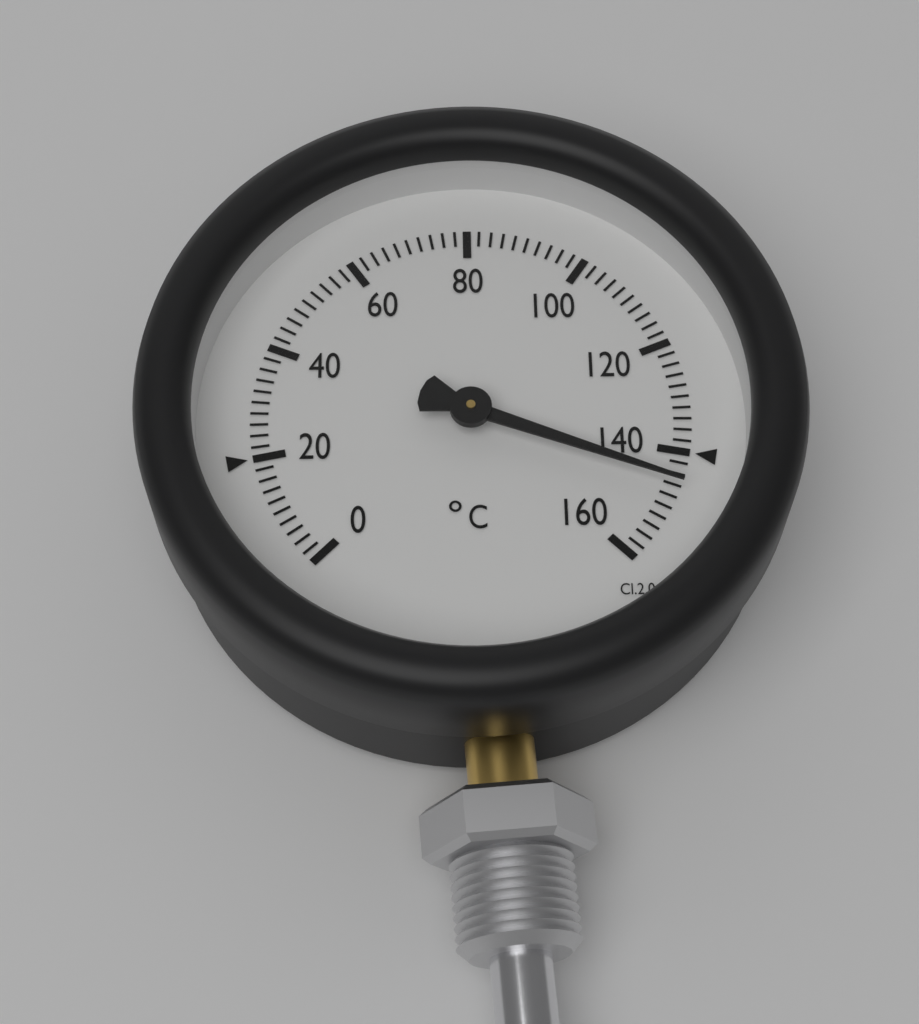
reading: 146 °C
